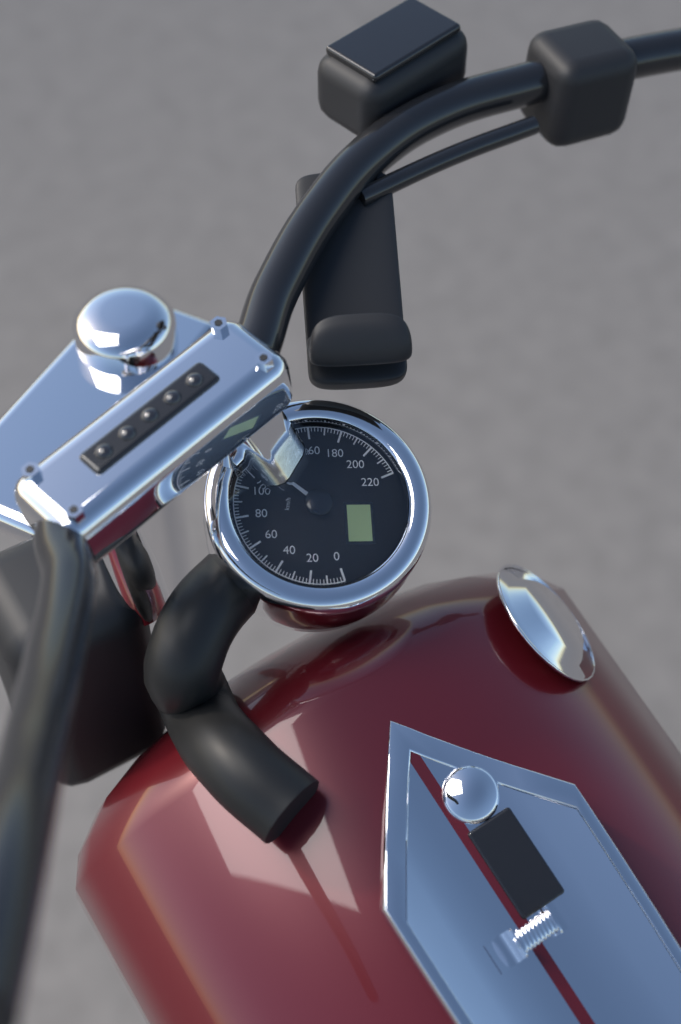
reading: 122 km/h
